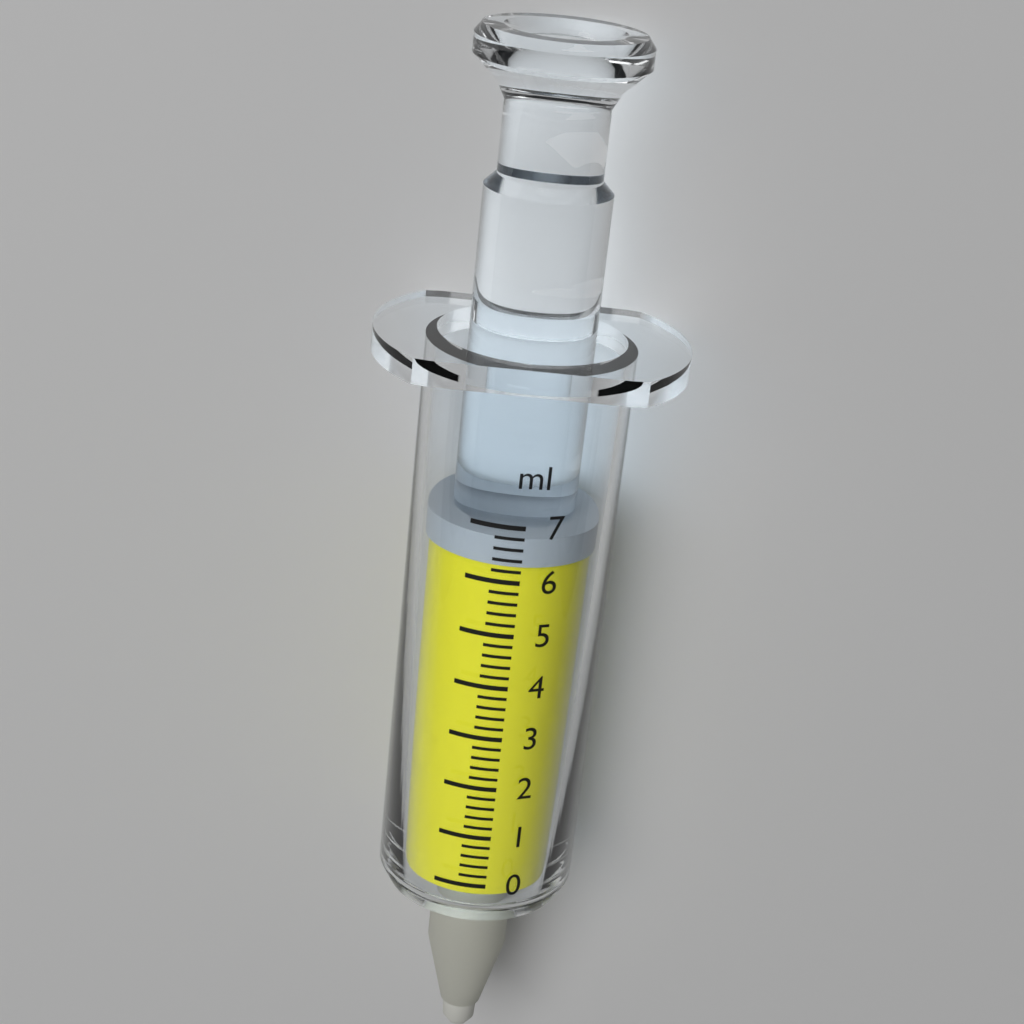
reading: 6.2 ml
